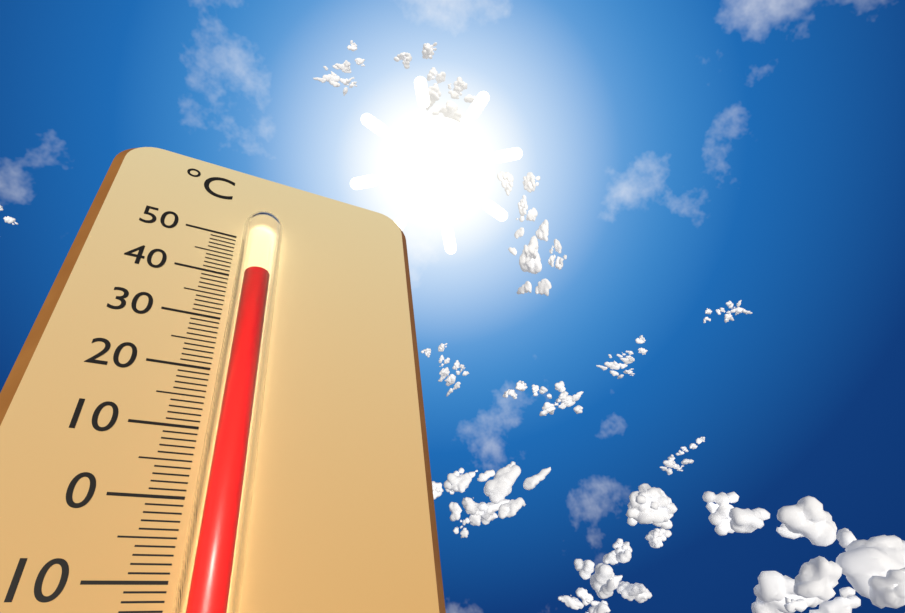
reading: 39 °C
